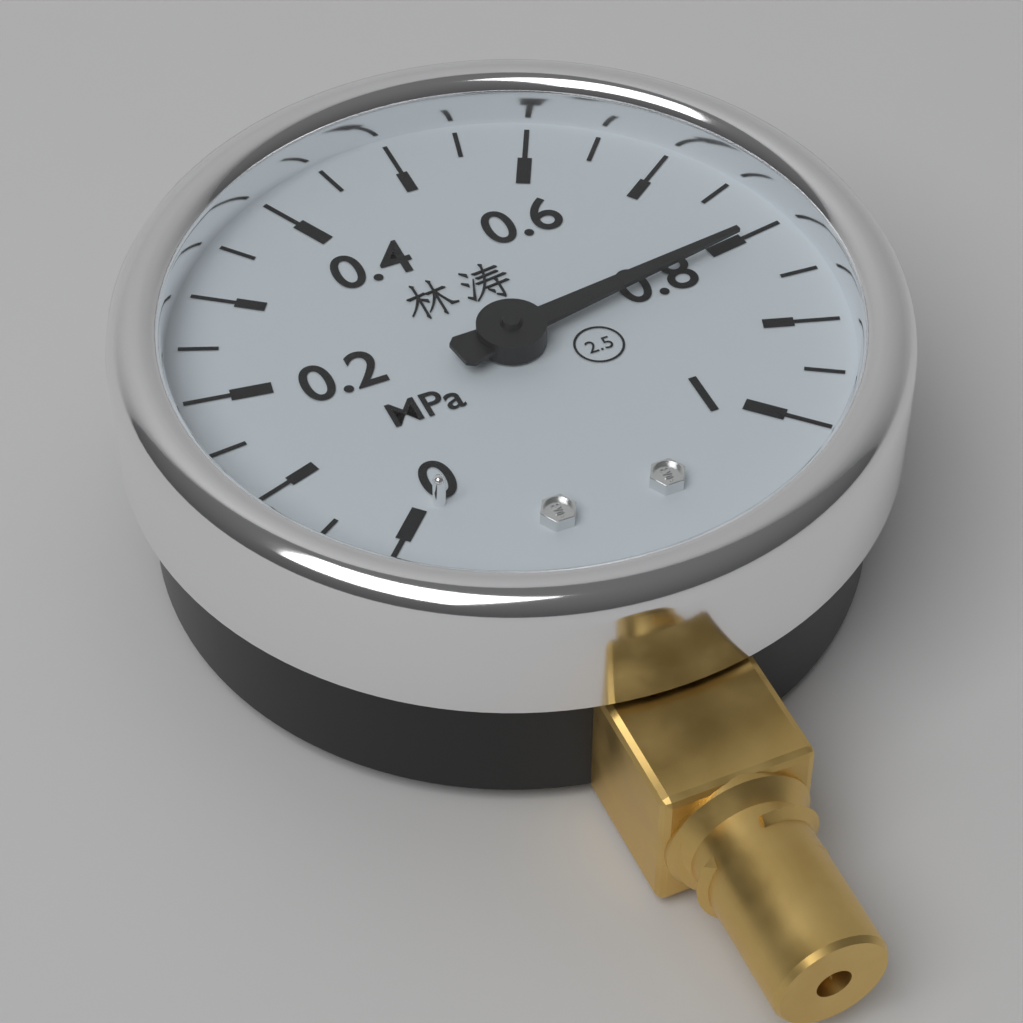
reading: 0.80 MPa
